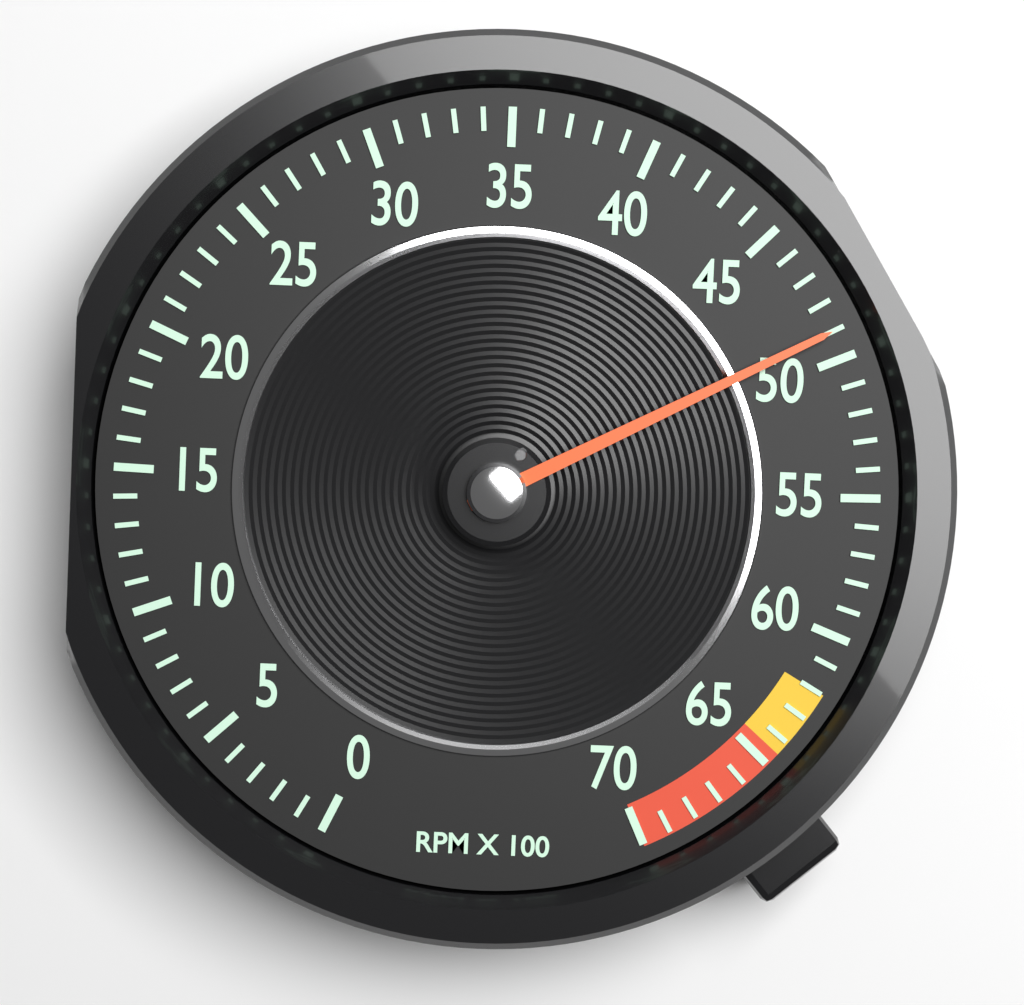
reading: 49 RPM x 100
